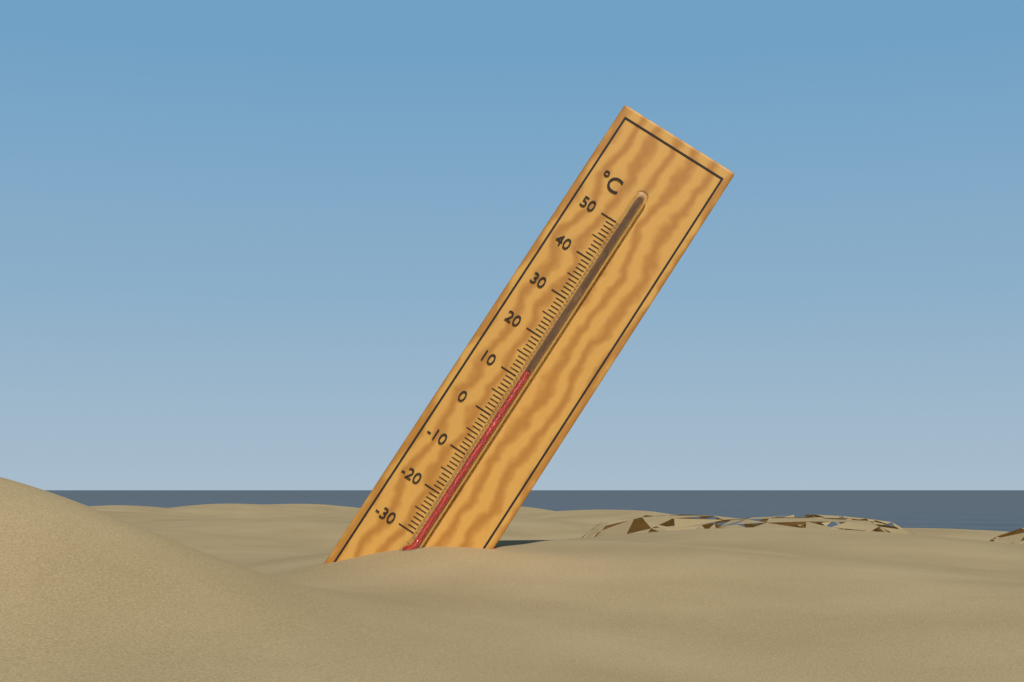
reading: 12 °C
